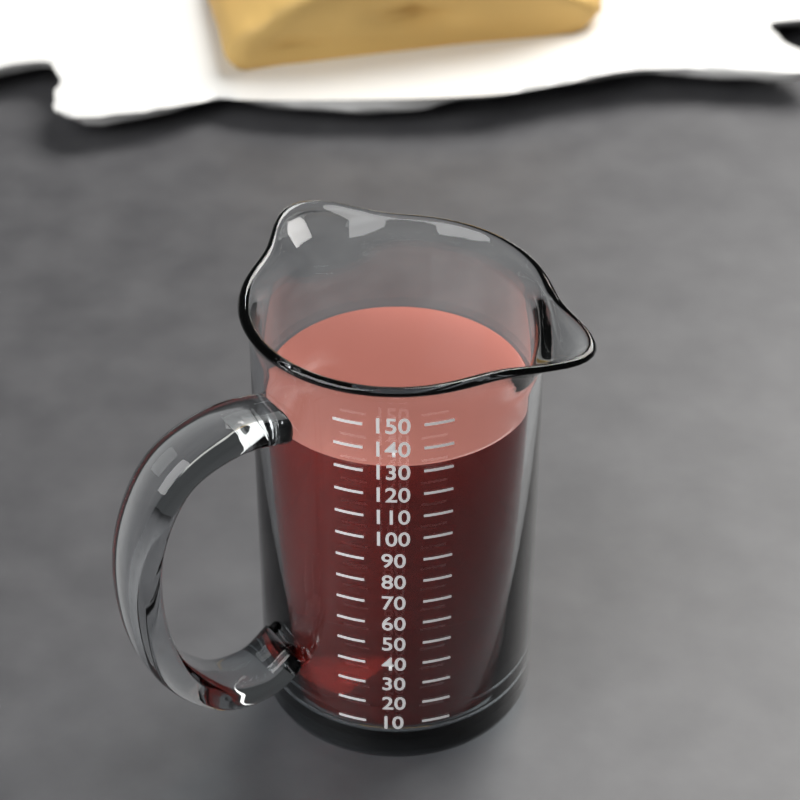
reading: 130 (no unit)
